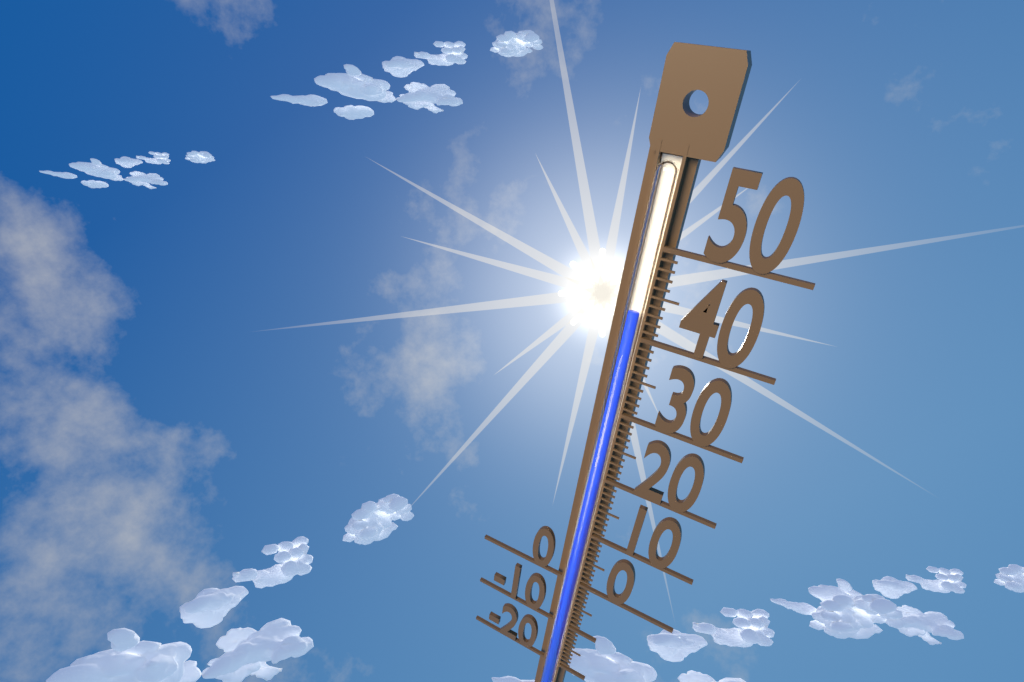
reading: 43 (no unit)
